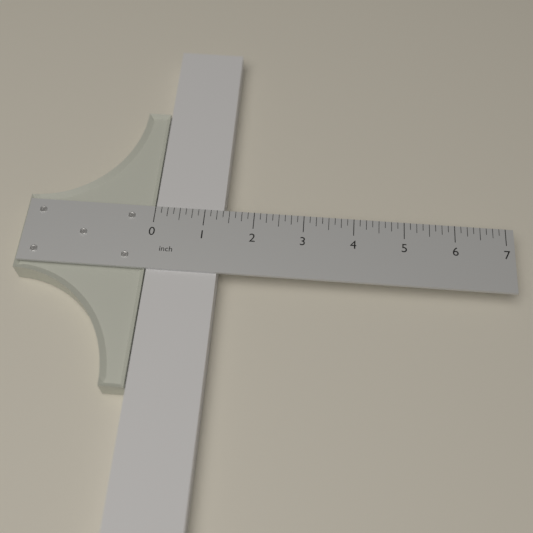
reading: 1.375 inch
